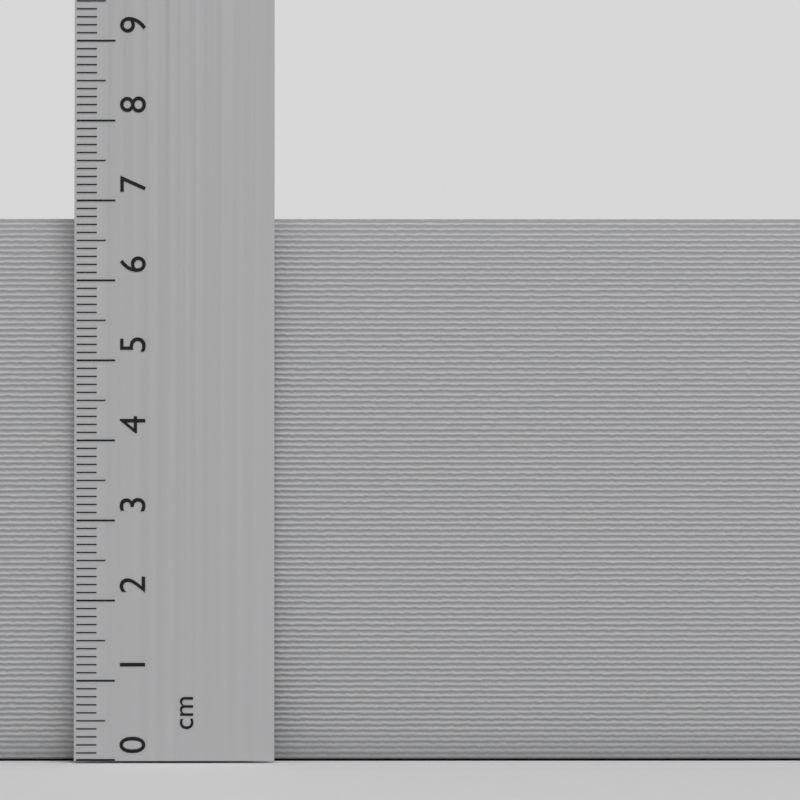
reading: 6.8 cm
